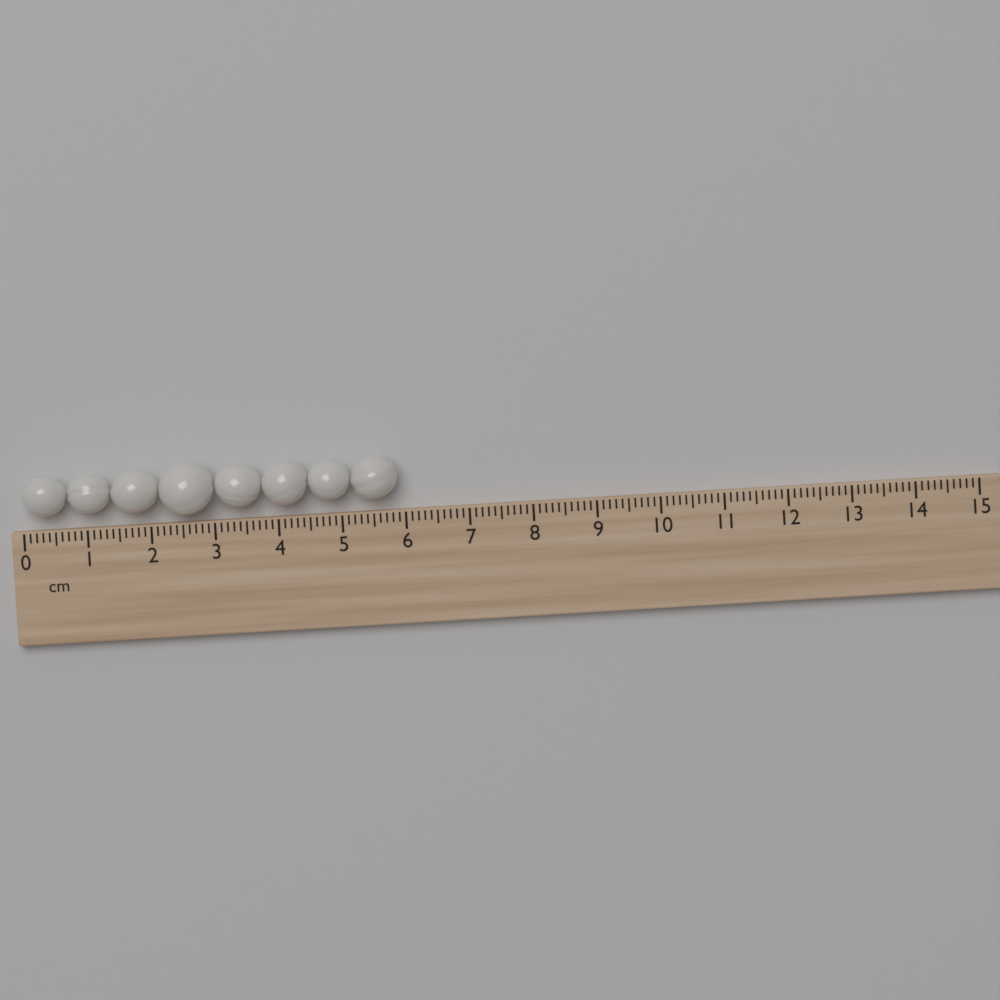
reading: 5.9 cm
